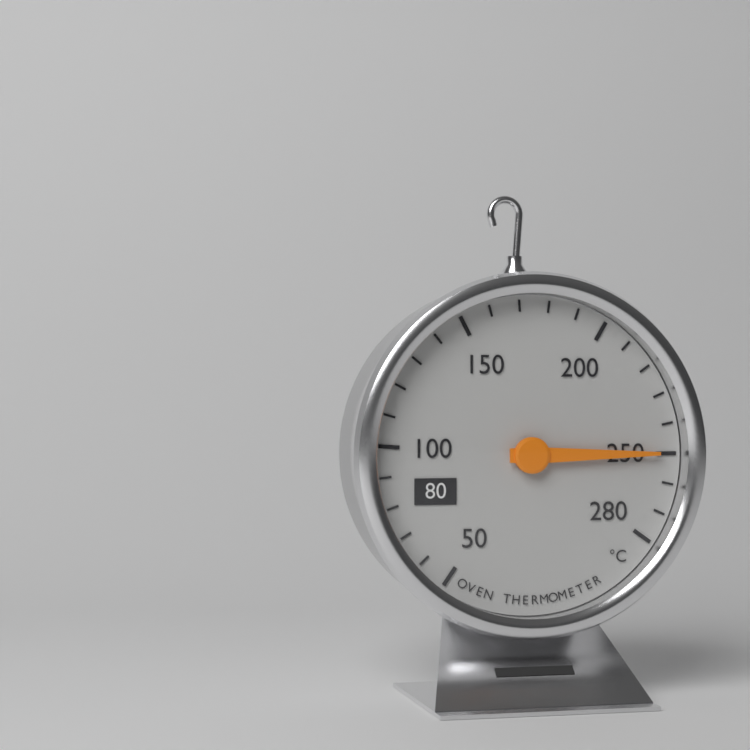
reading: 250 °C
